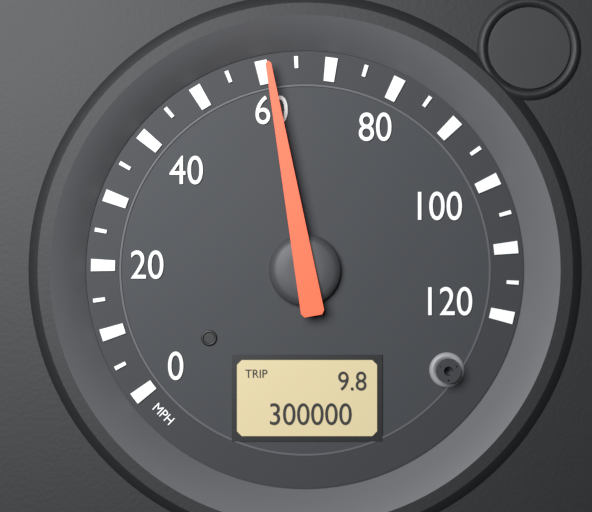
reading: 61 MPH
